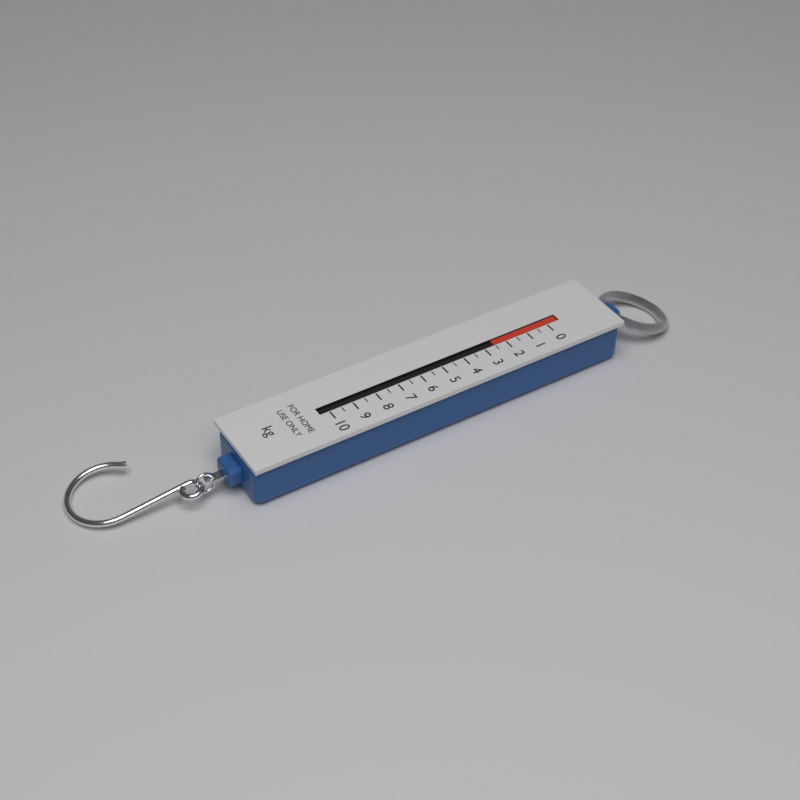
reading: 2.5 kg
